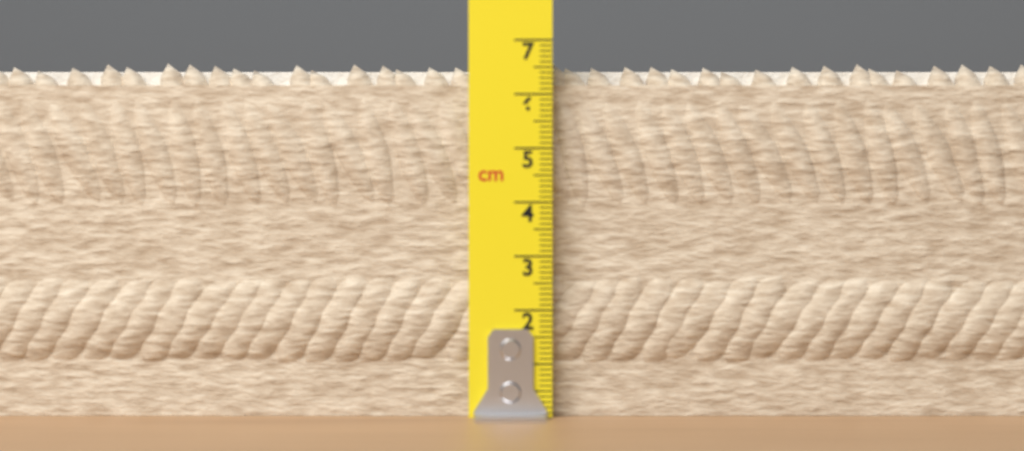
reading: 6.6 cm
